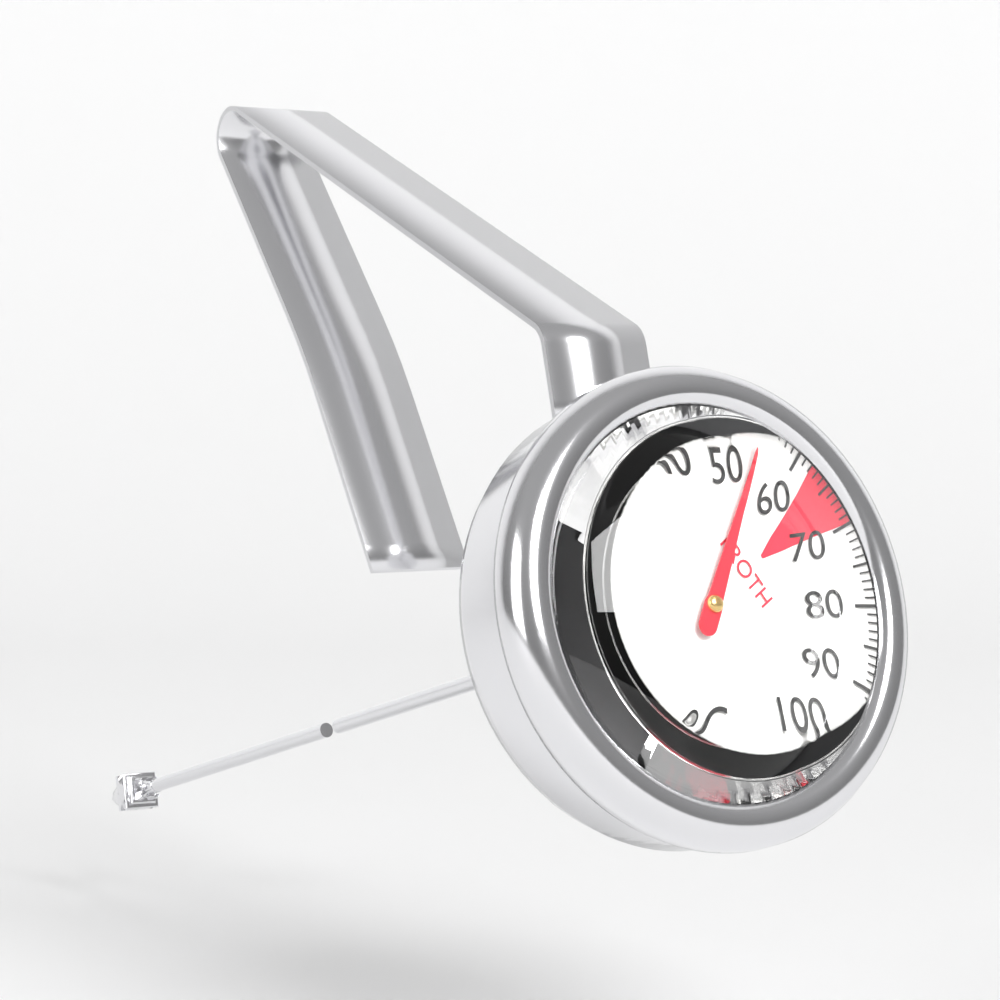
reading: 54 °C
